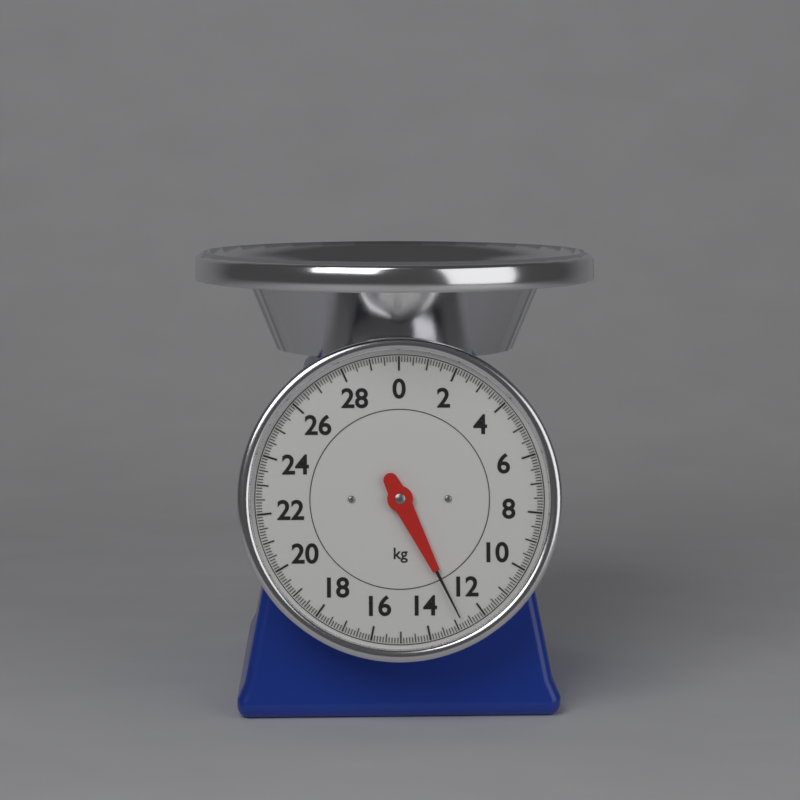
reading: 12.8 kg
